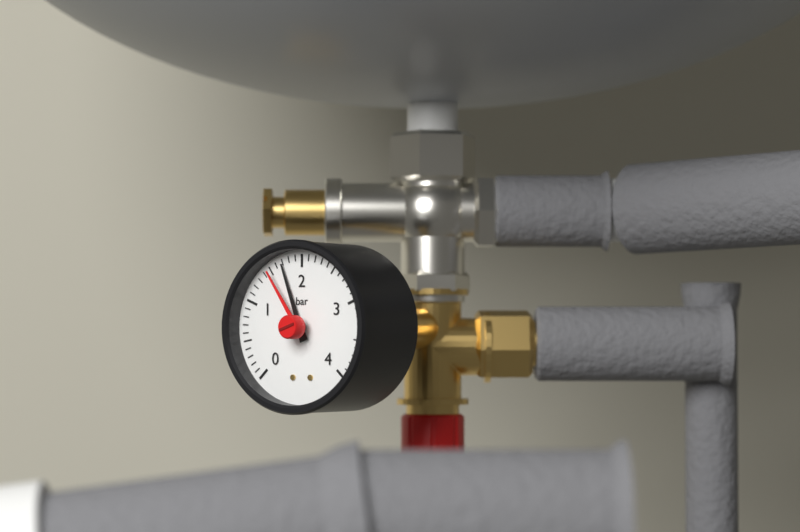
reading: 1.7 bar
